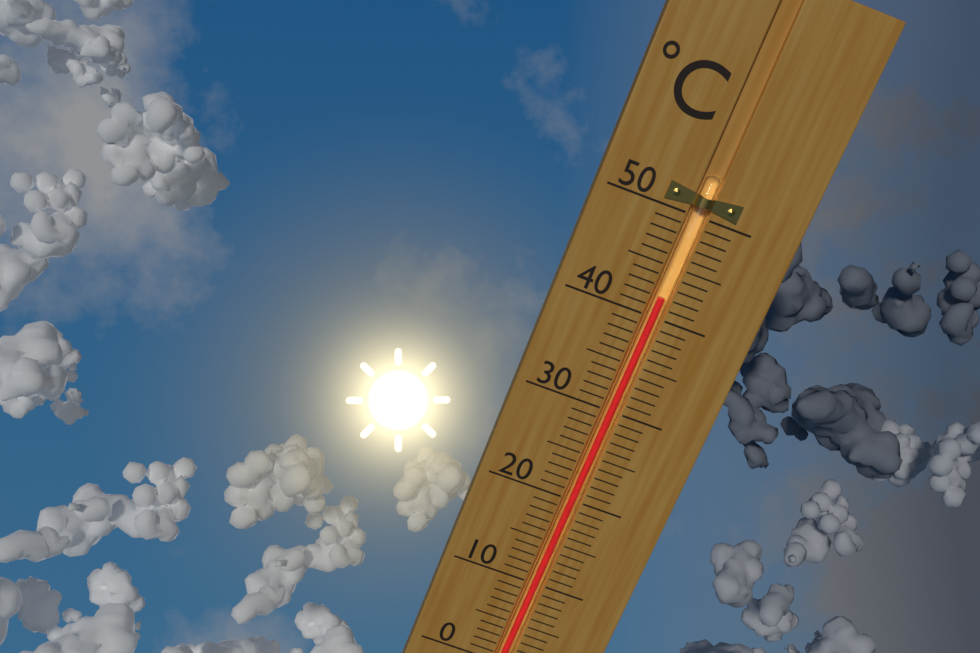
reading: 42 °C
